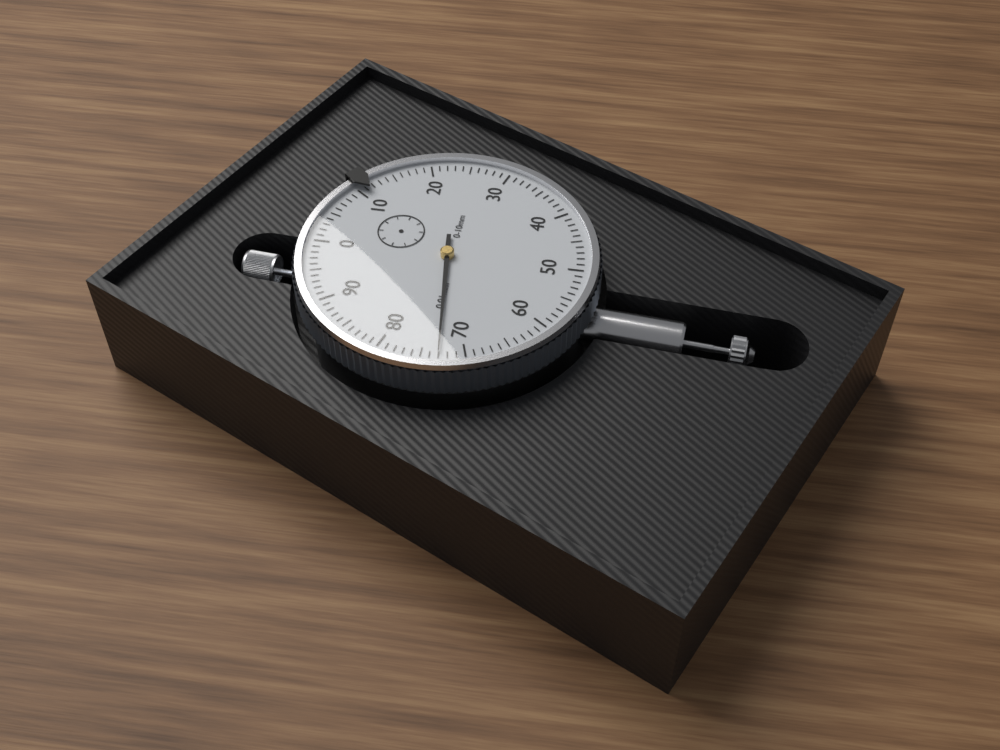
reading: 0.73 mm
